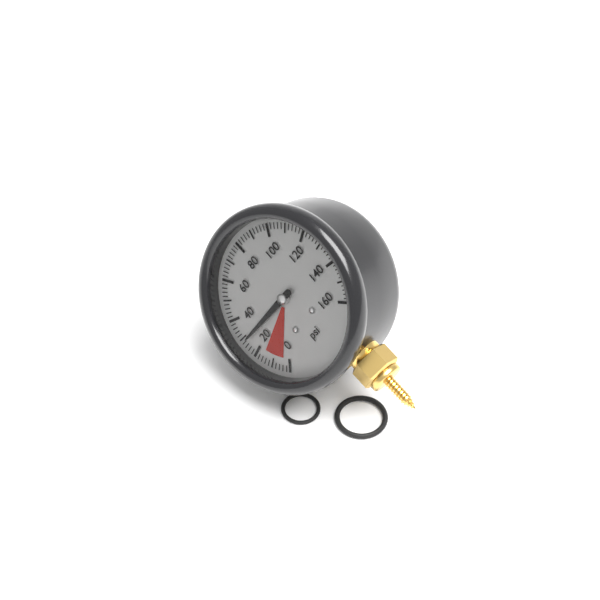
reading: 28 psi
